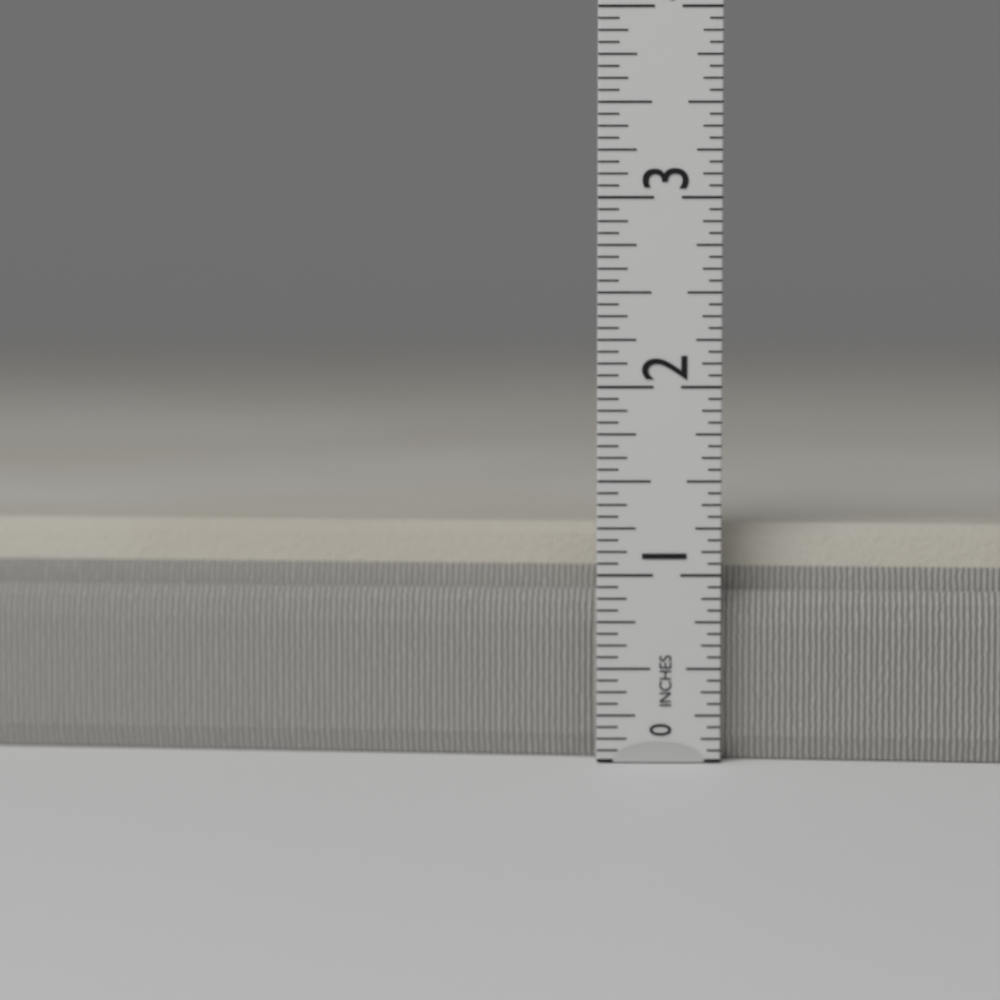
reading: 1.2500 in
